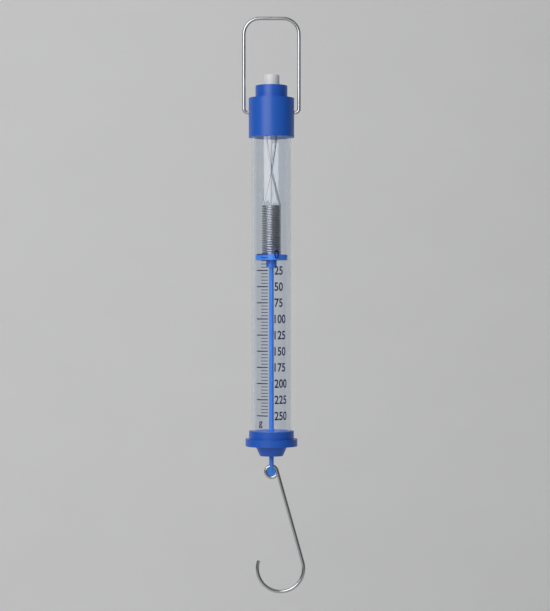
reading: 0 g
